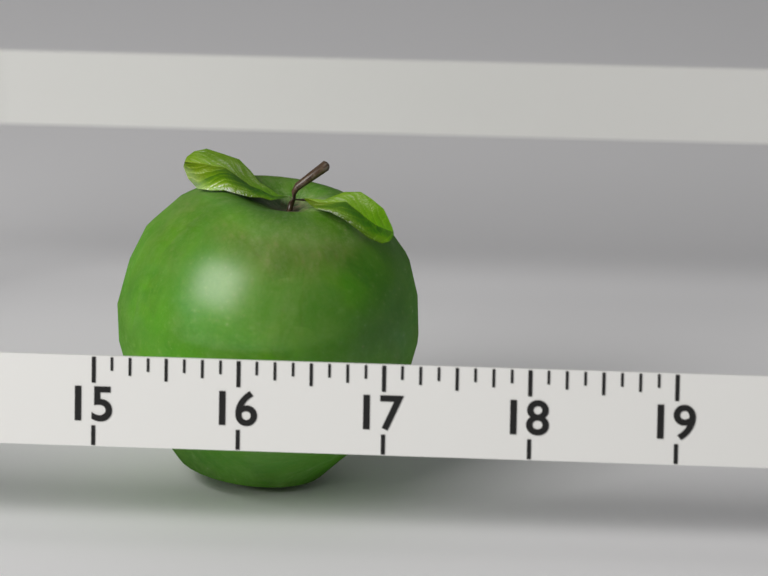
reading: 17.125 (no unit)
